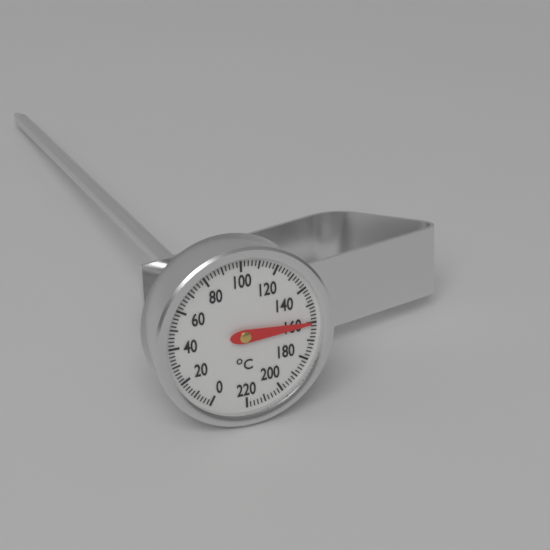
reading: 160 °C
